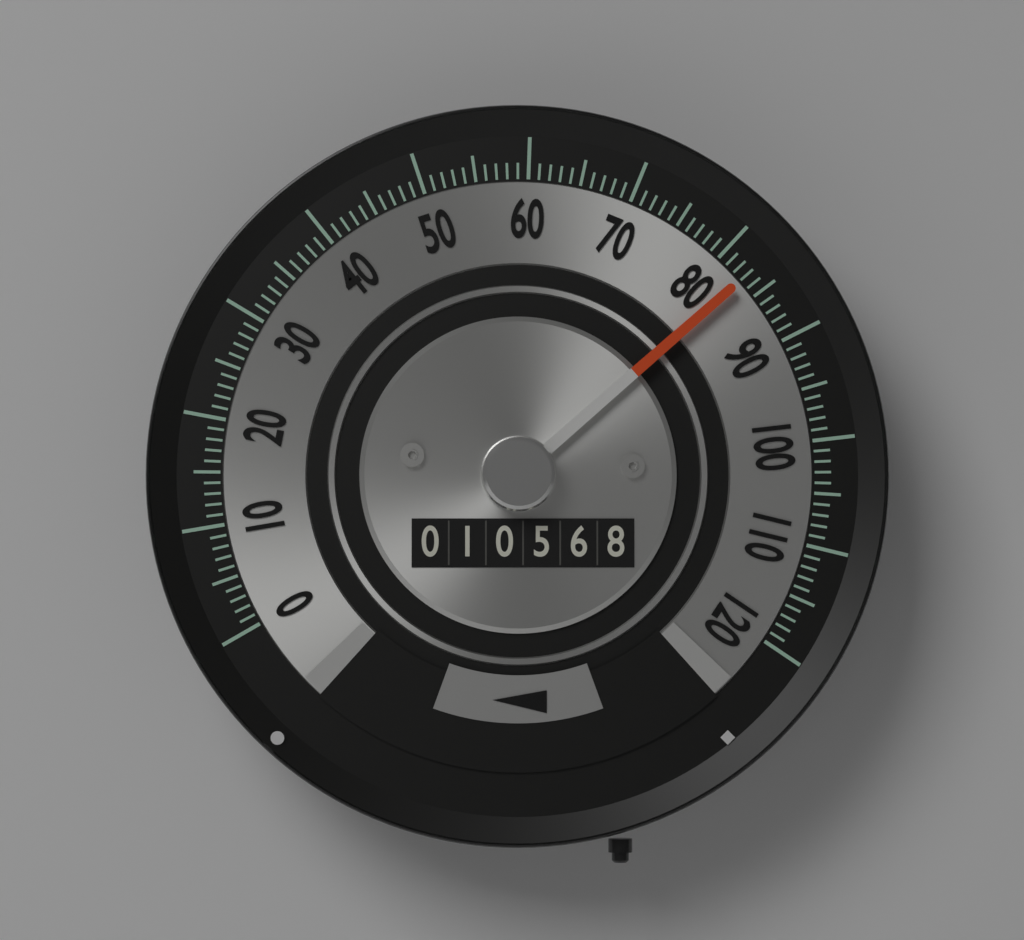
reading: 83 (no unit)
